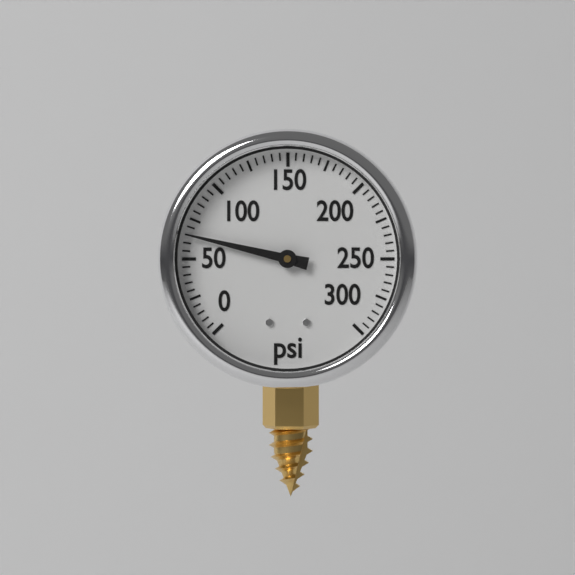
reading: 65 psi
